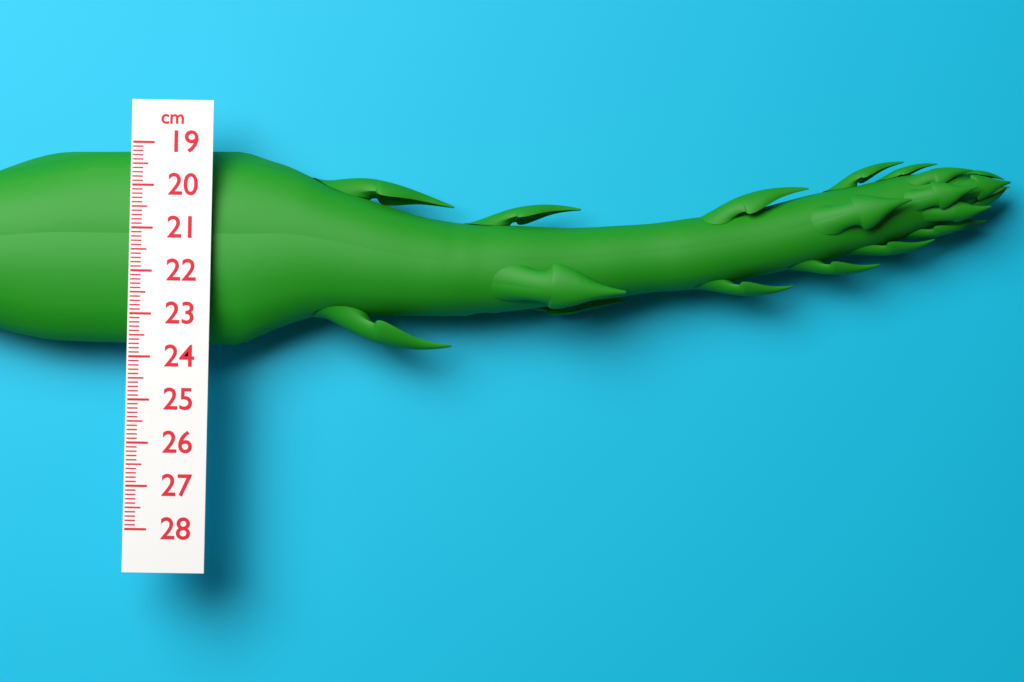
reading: 23.7 cm
